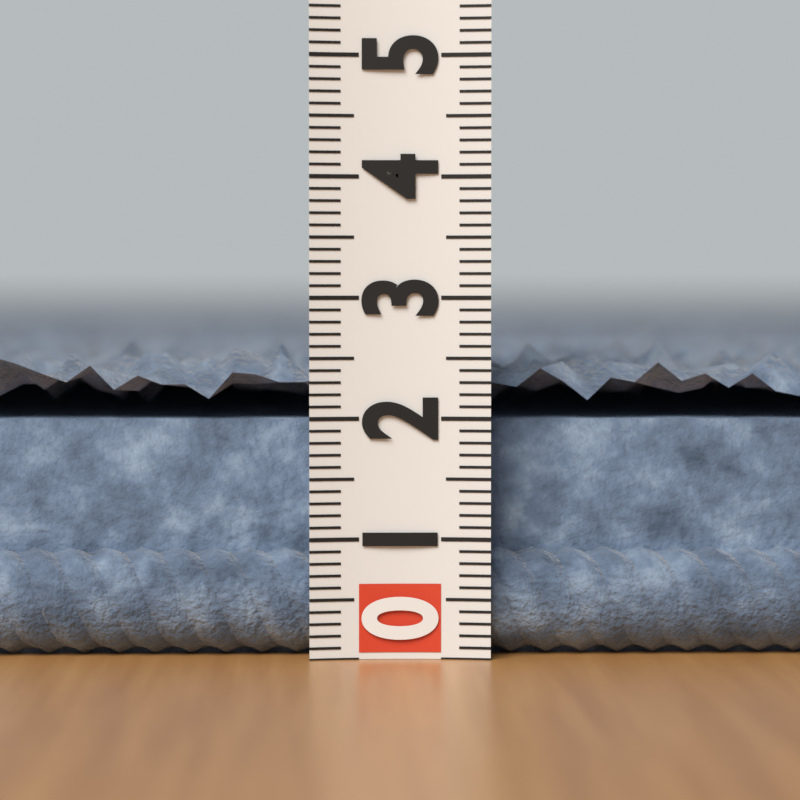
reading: 2.6 (no unit)
